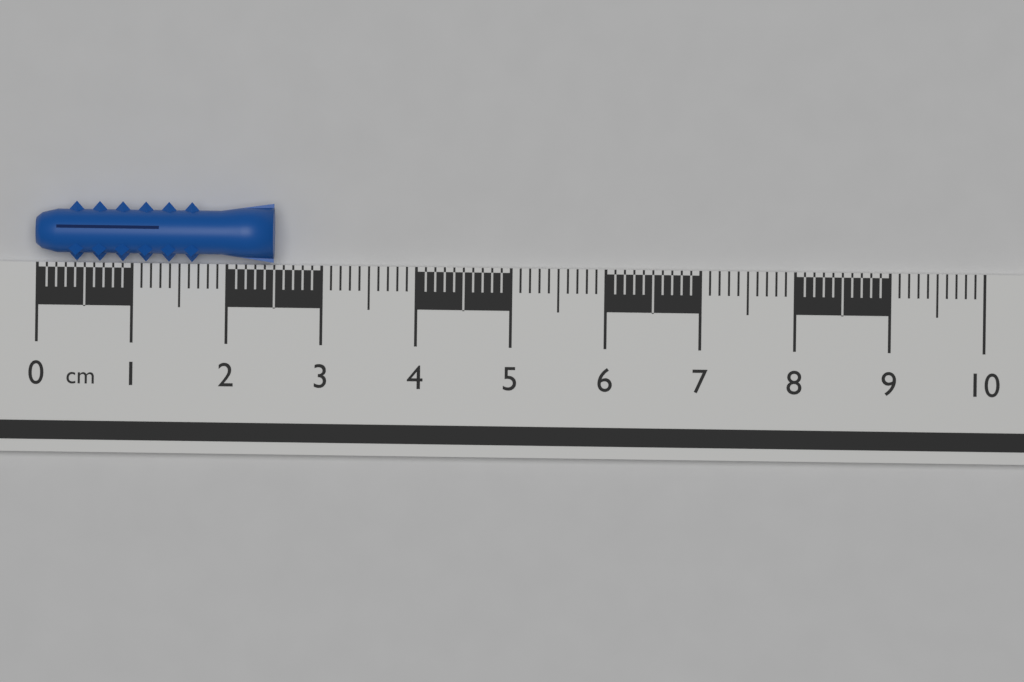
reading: 2.5 cm
